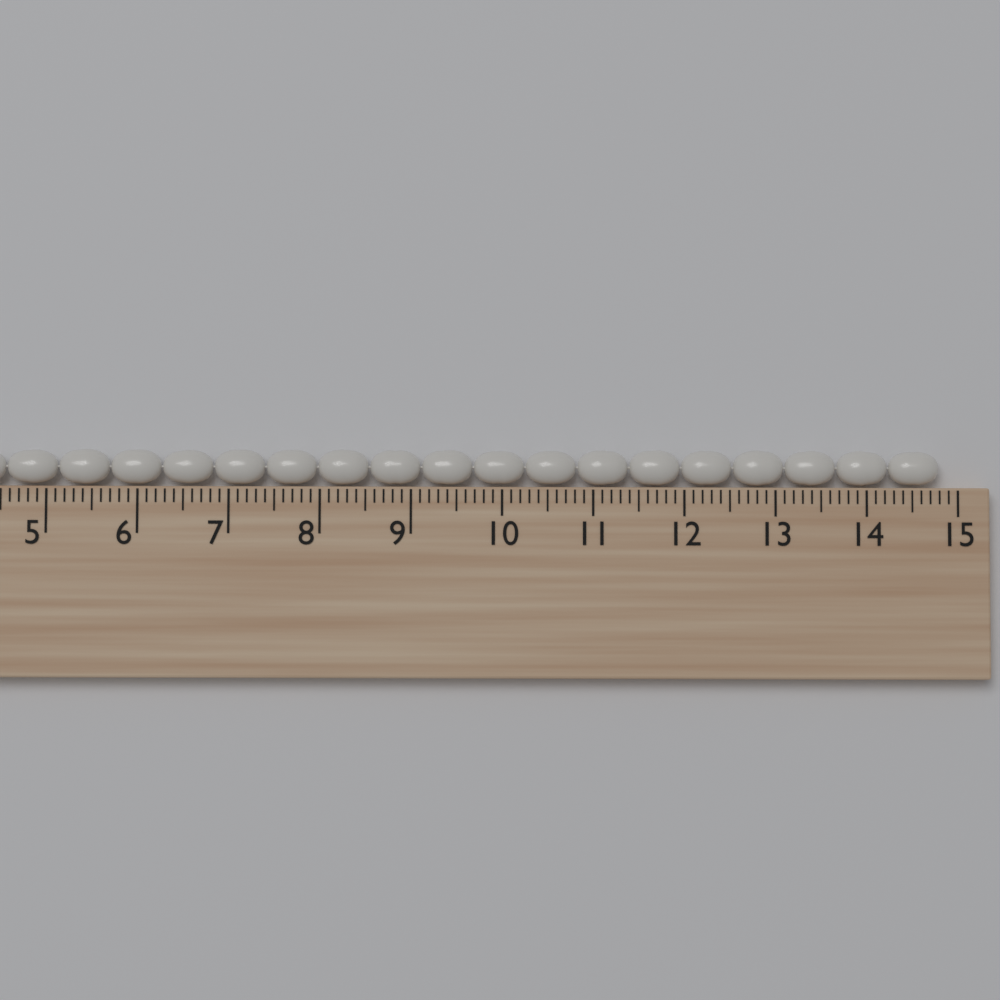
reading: 14.8 cm
